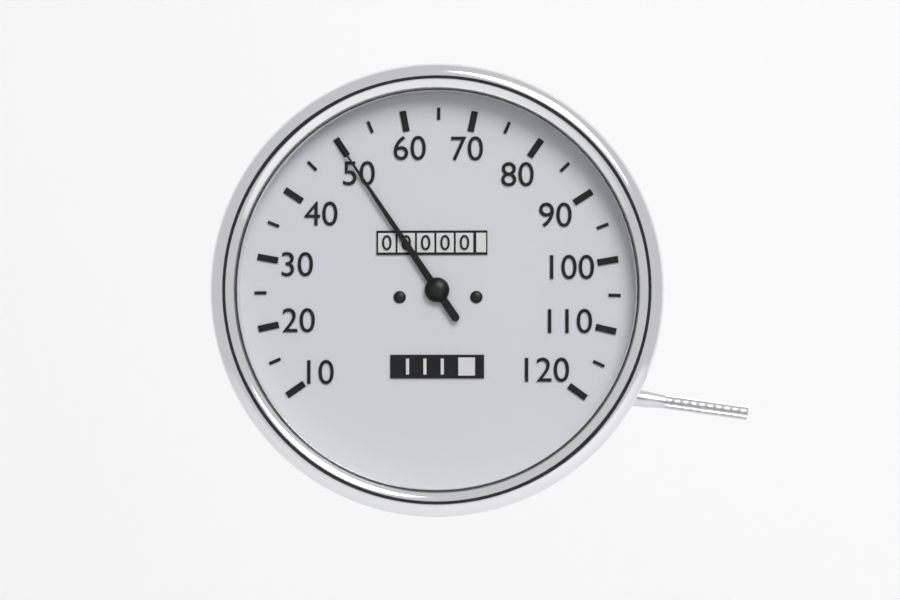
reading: 50 (no unit)
